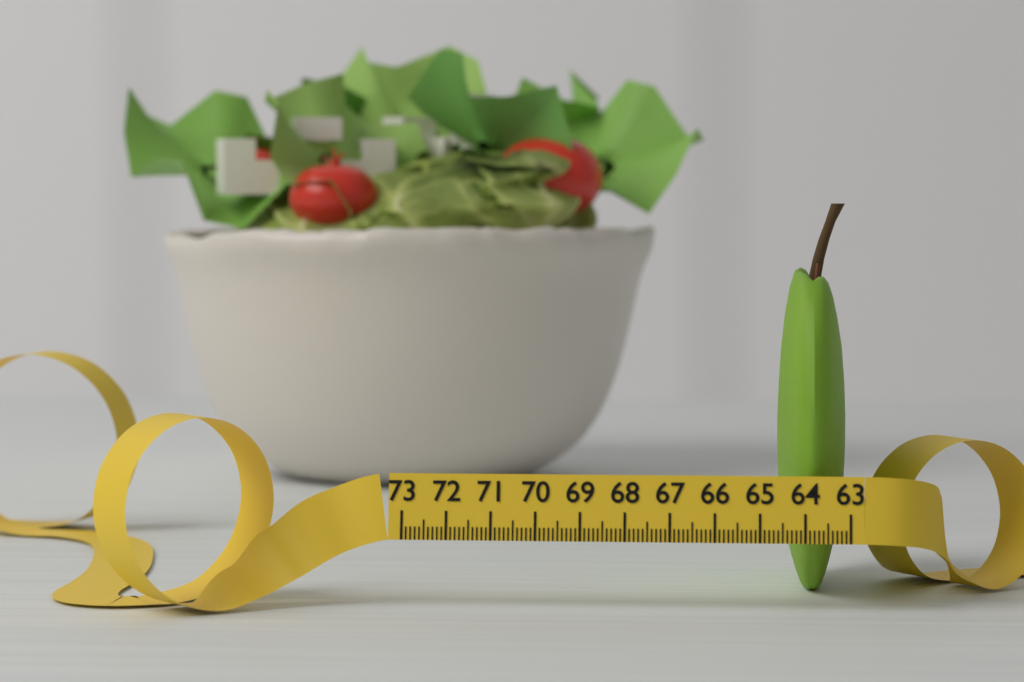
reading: 64.6 (no unit)
